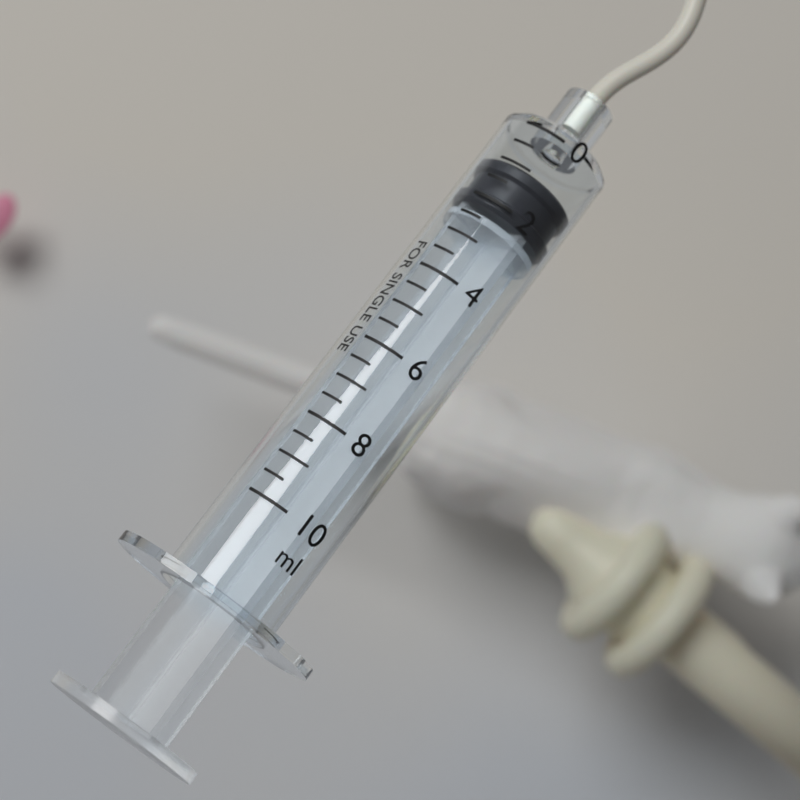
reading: 1.0 ml
